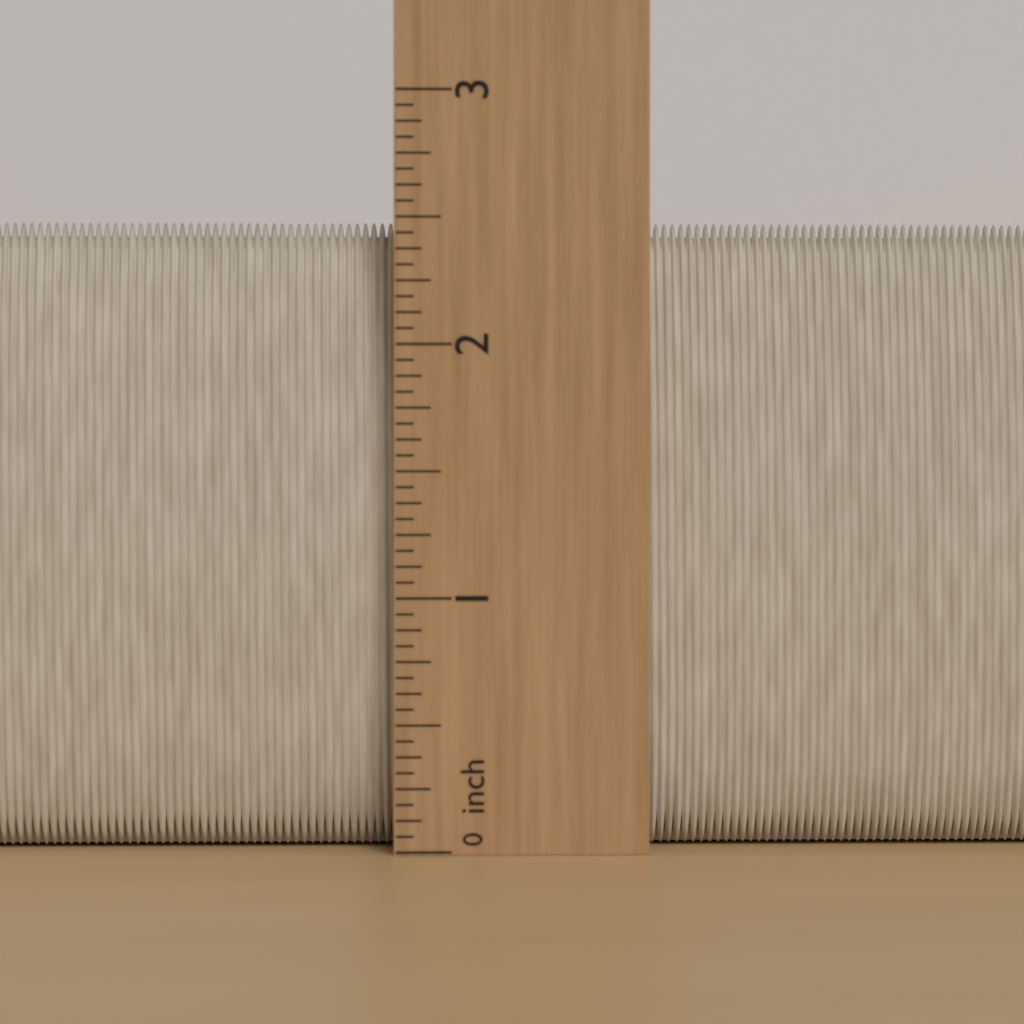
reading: 2.5000 inch
